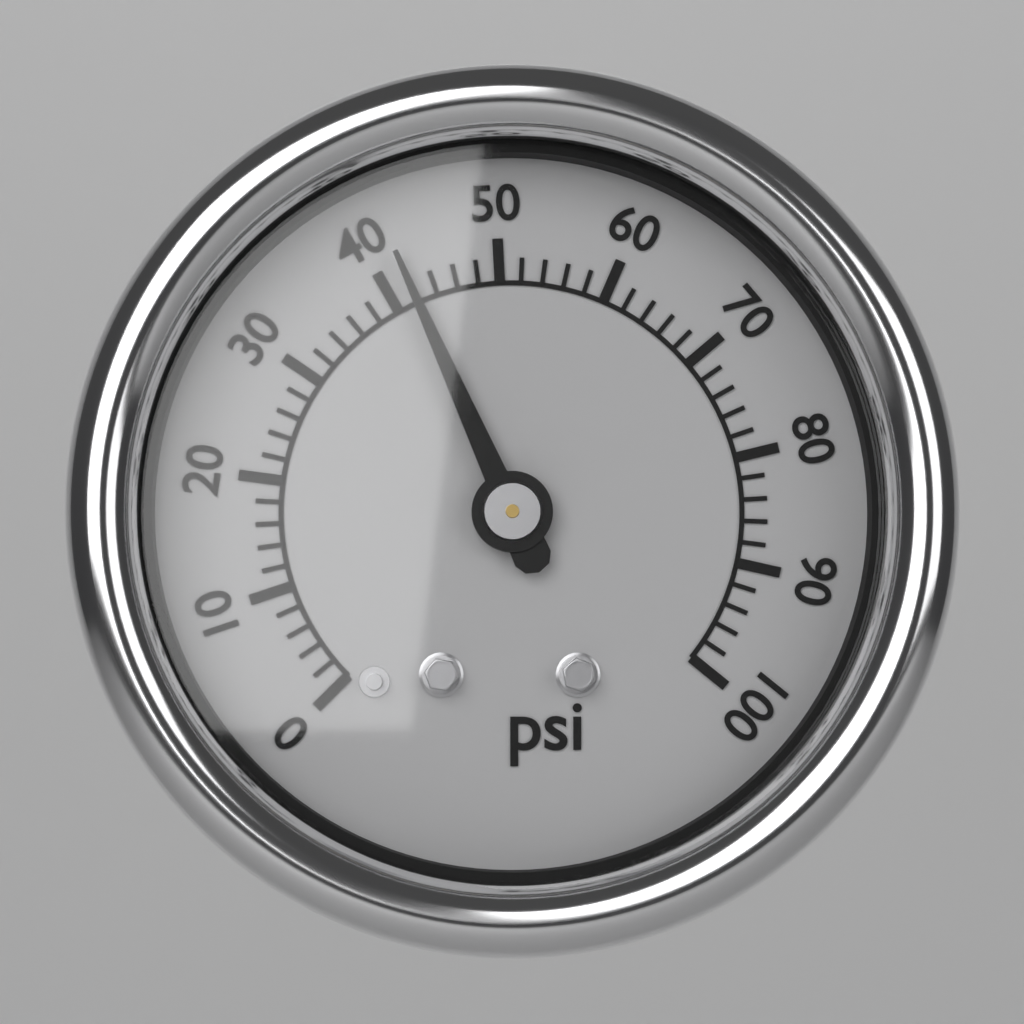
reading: 42 psi
